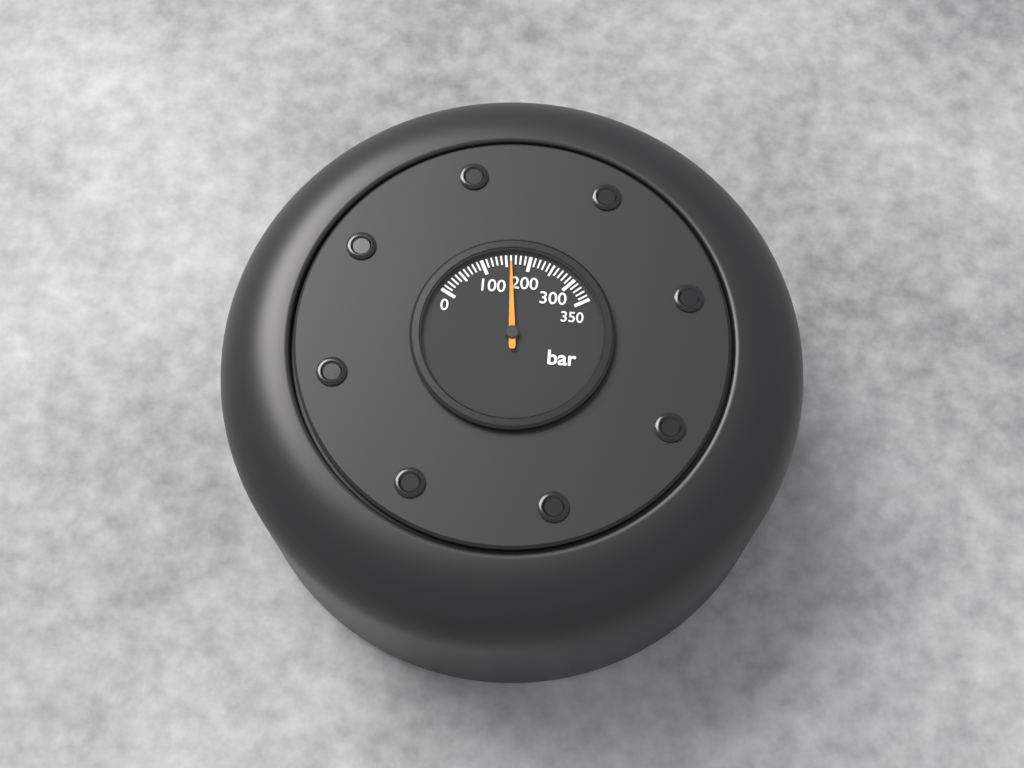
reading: 160 bar
